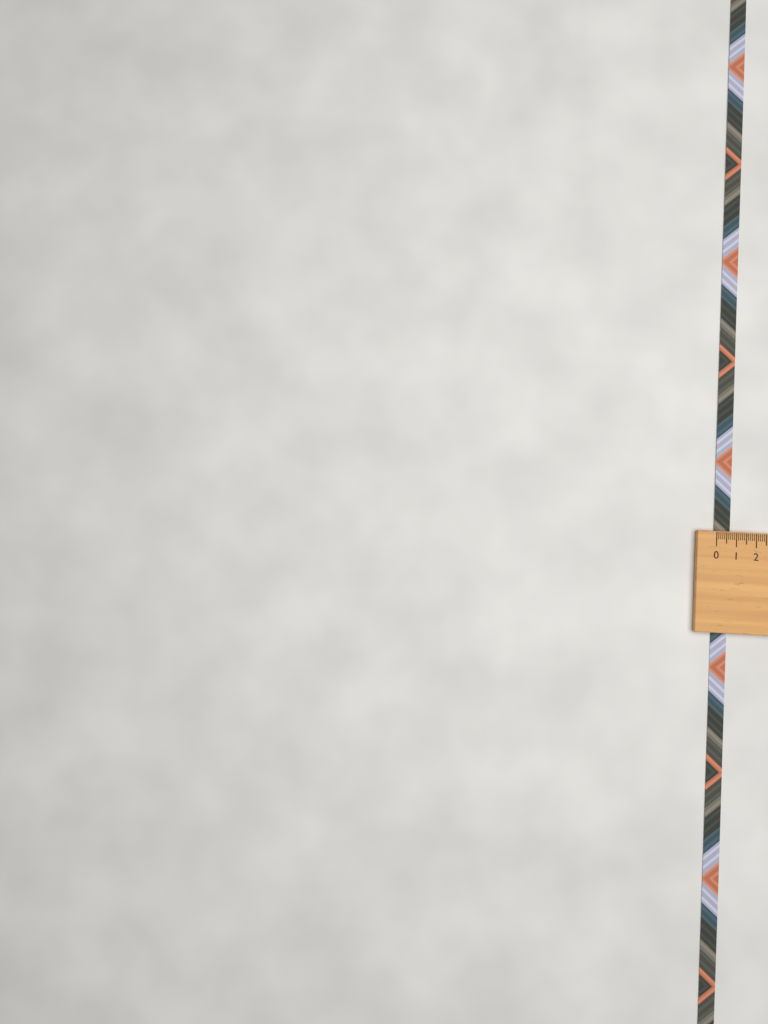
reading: 0.8 (no unit)
